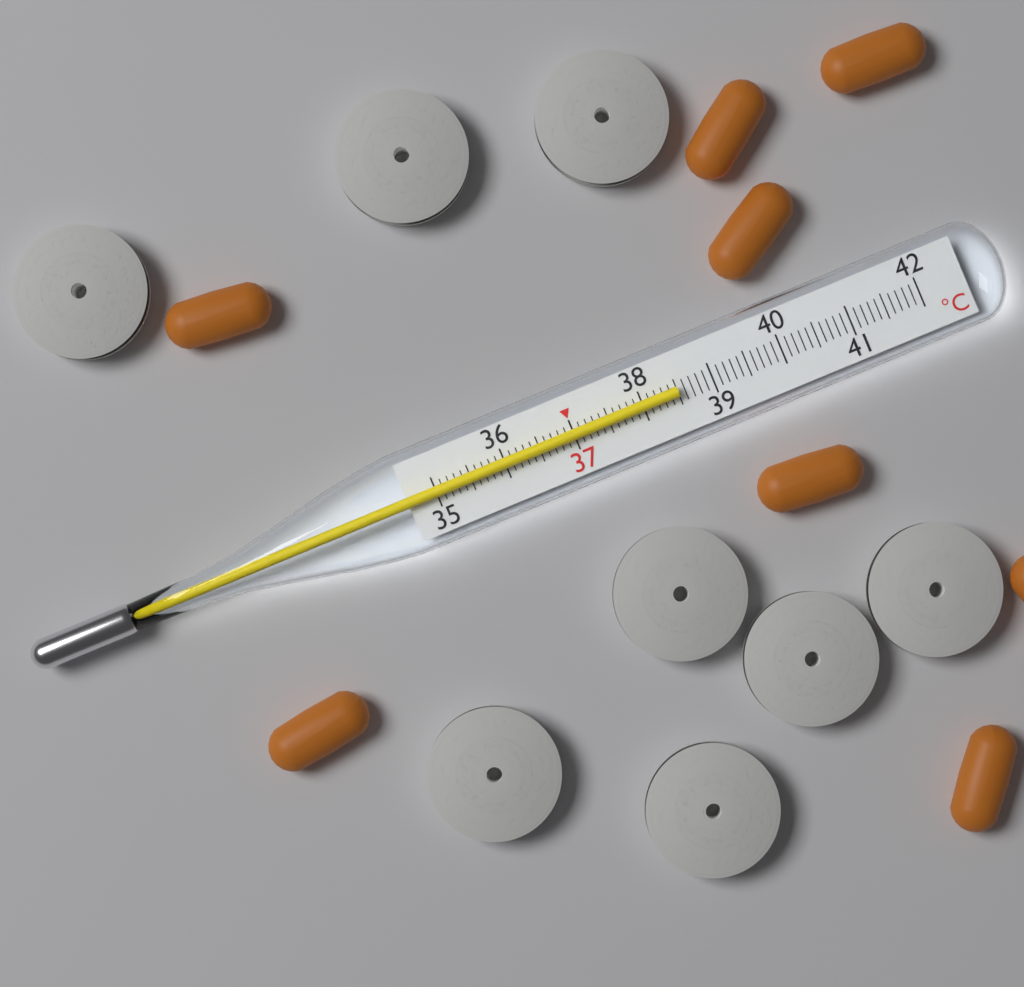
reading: 38.5 °C
